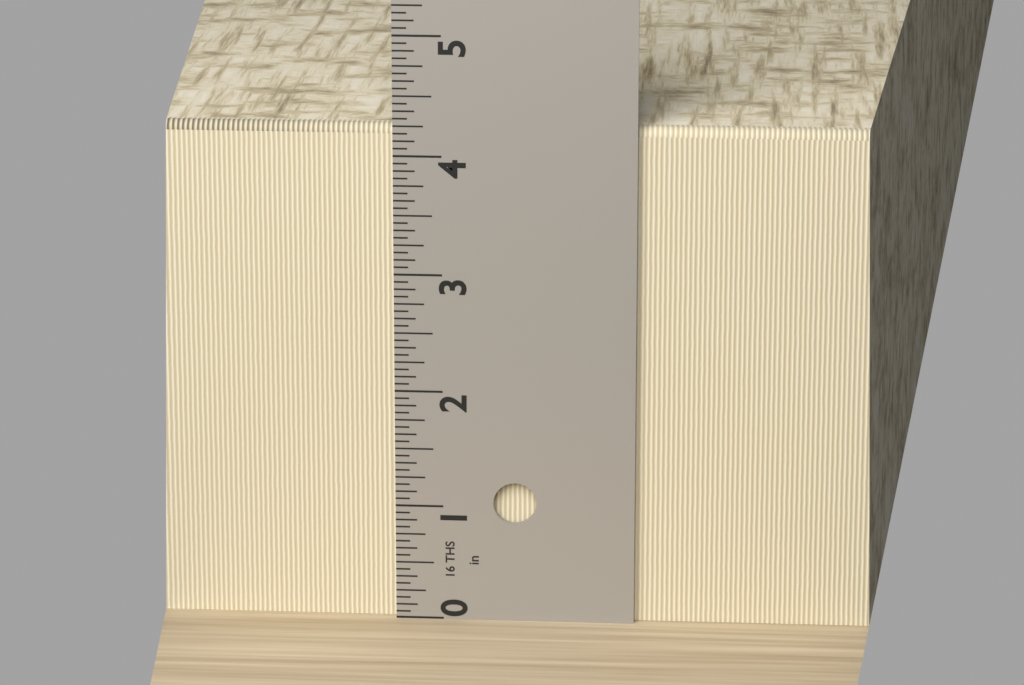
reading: 4.2500 in
